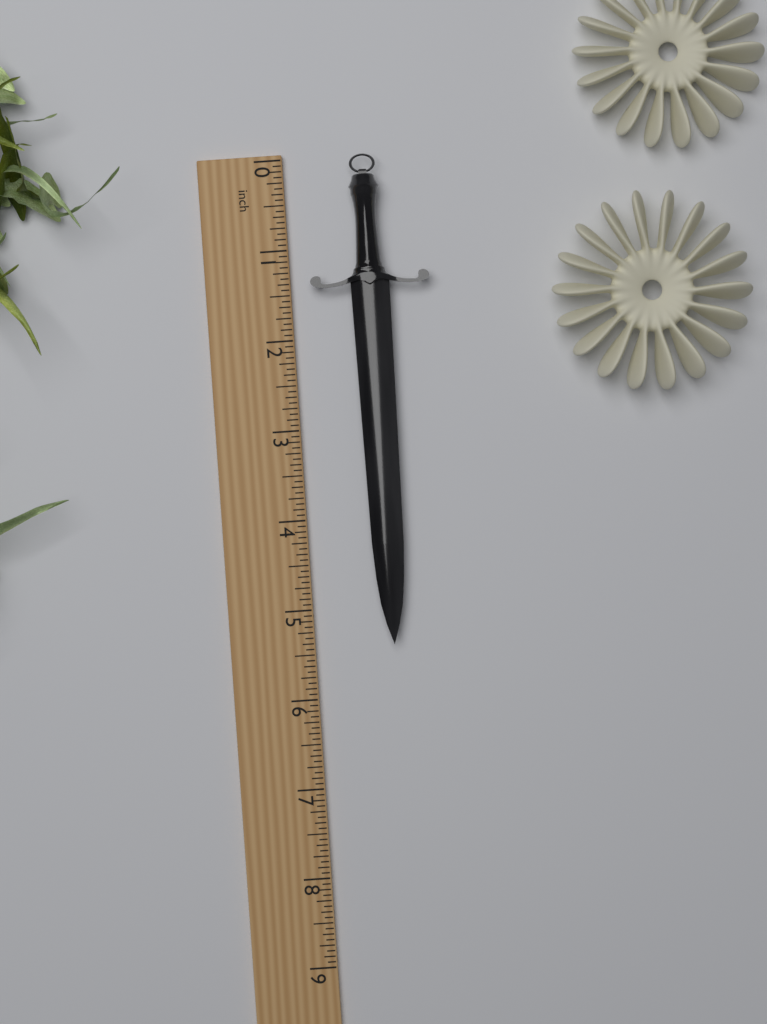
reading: 5.4375 inch
